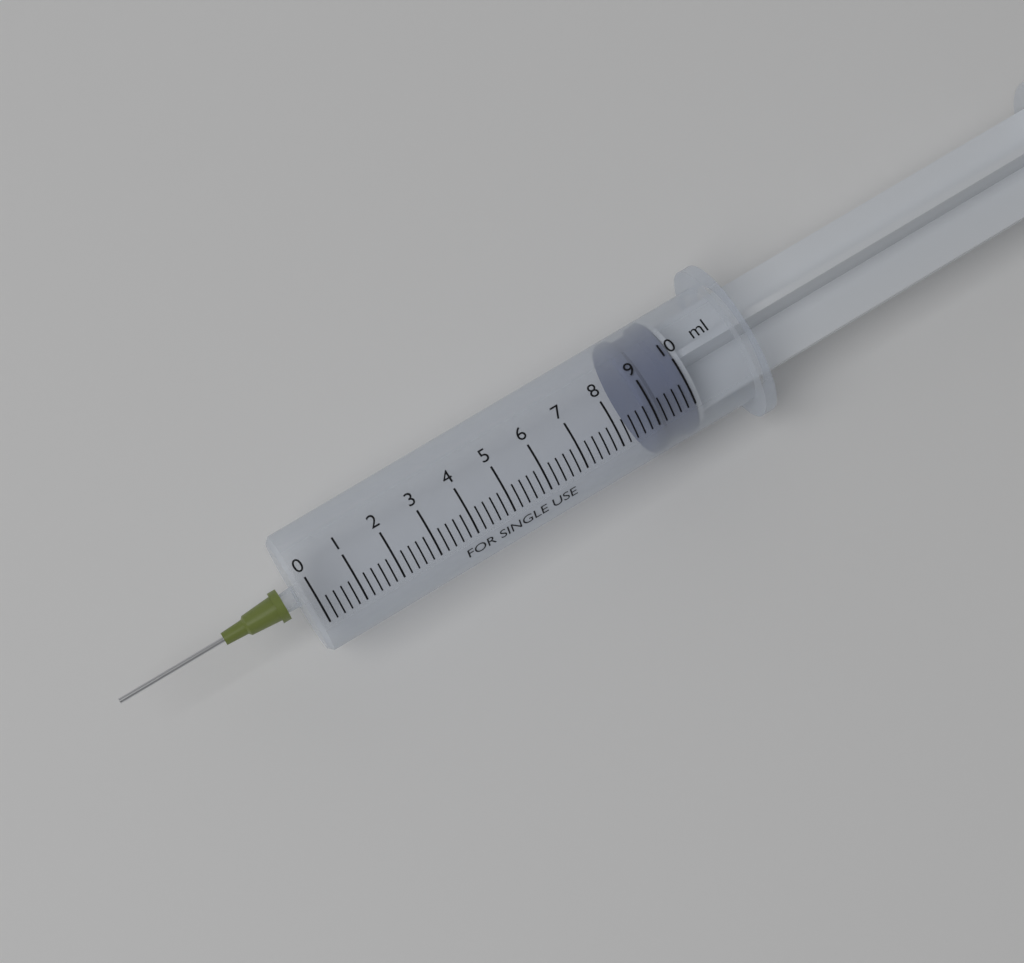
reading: 8.8 ml
